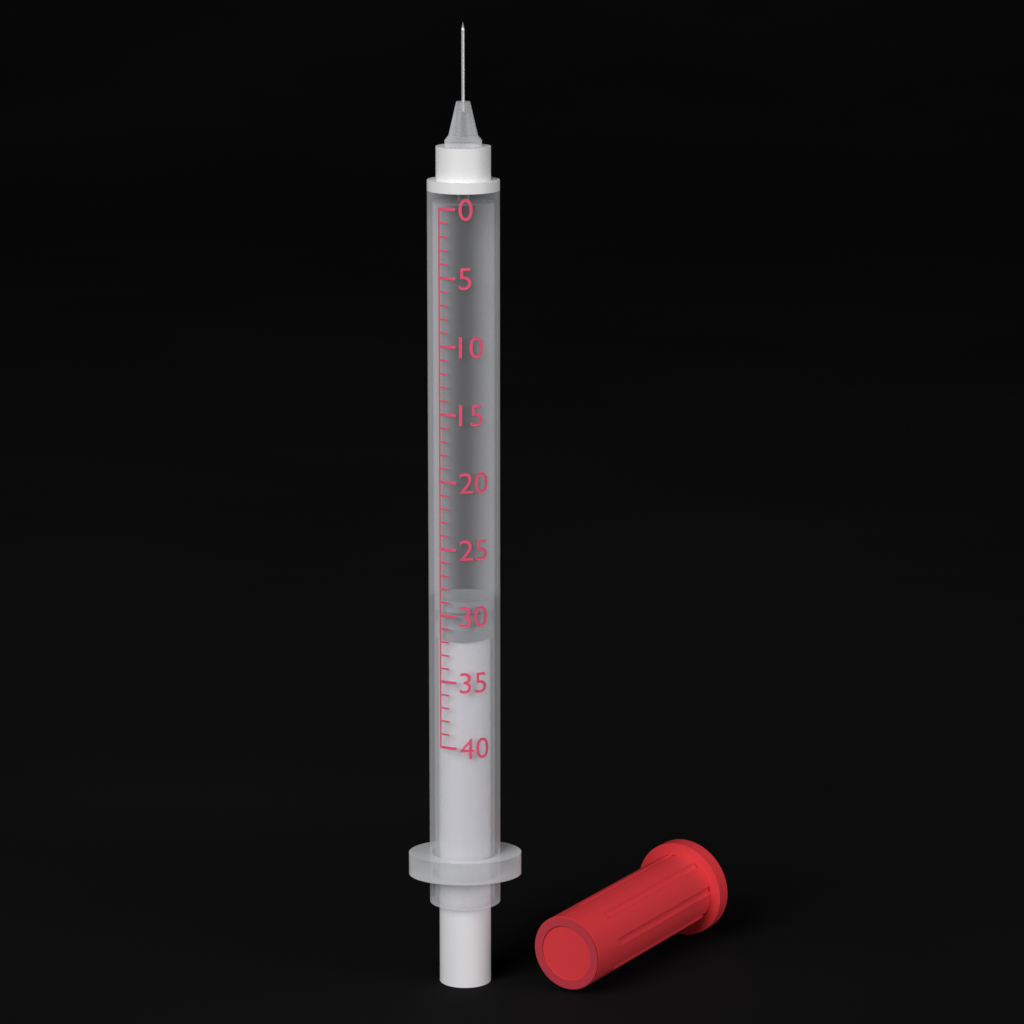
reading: 29 (no unit)
